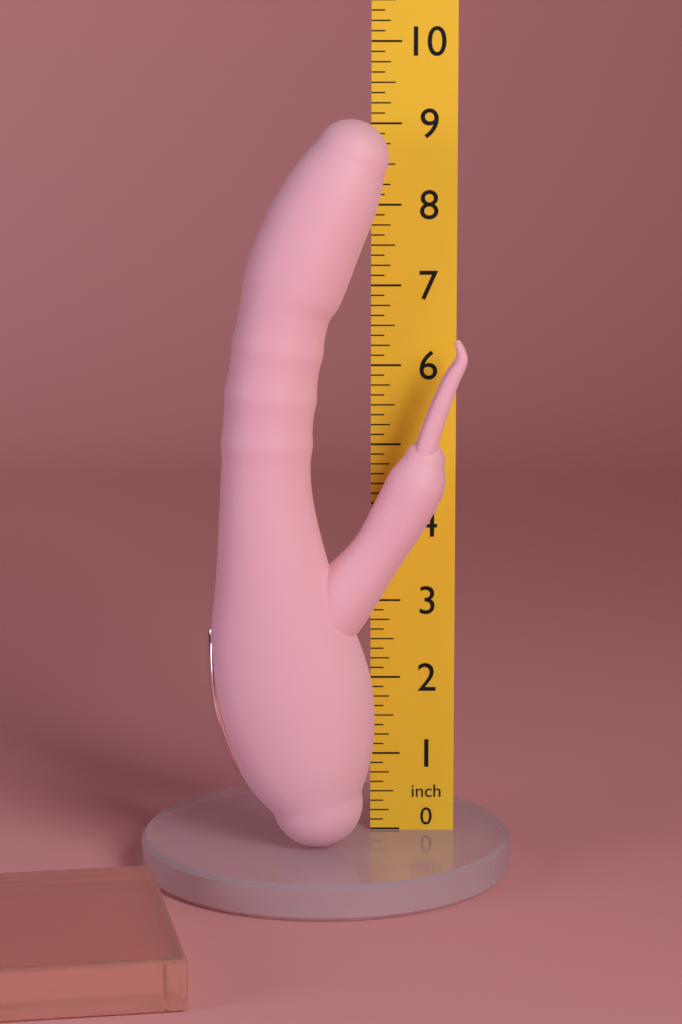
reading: 9.100 inch
